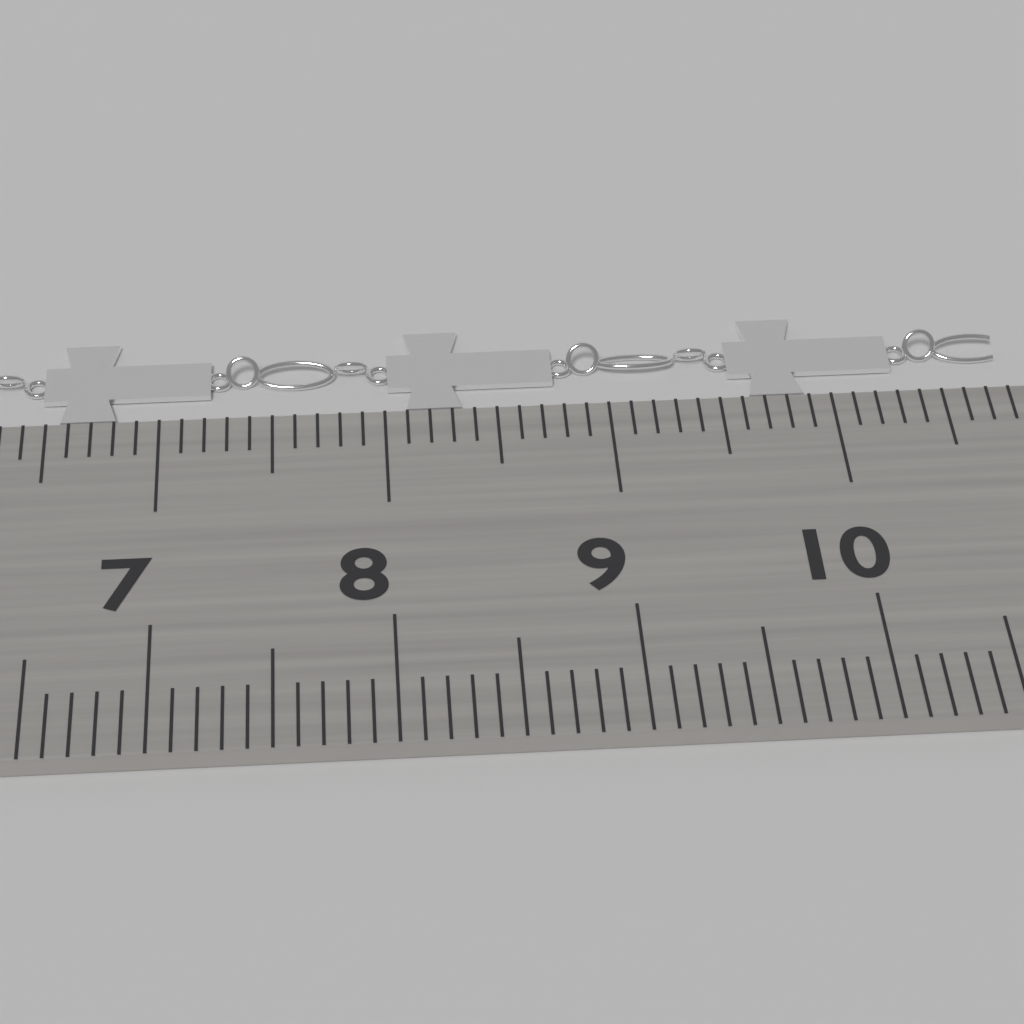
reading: 10.8 cm
